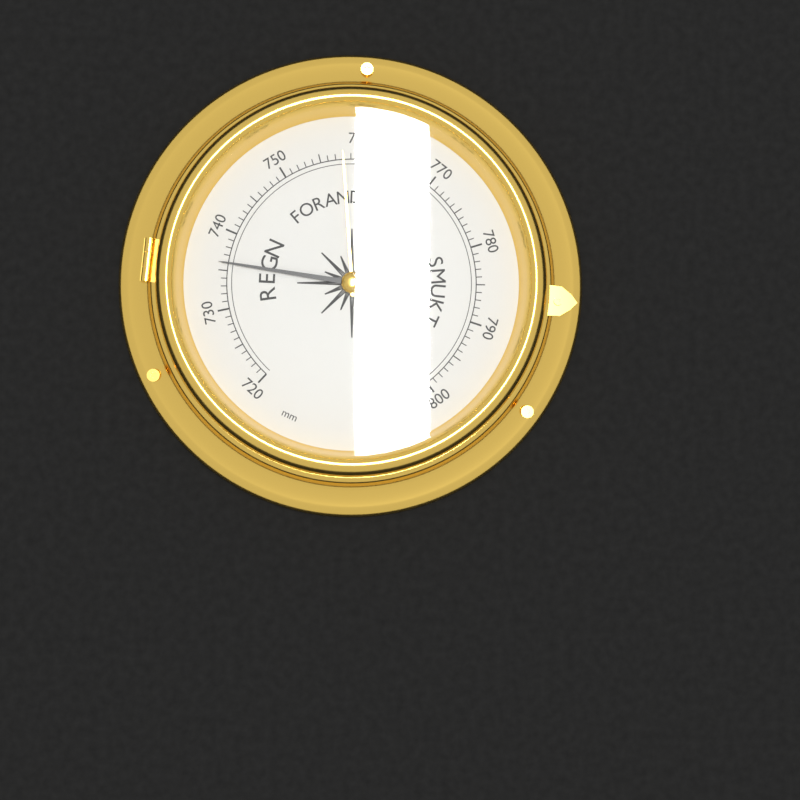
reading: 736 mm
